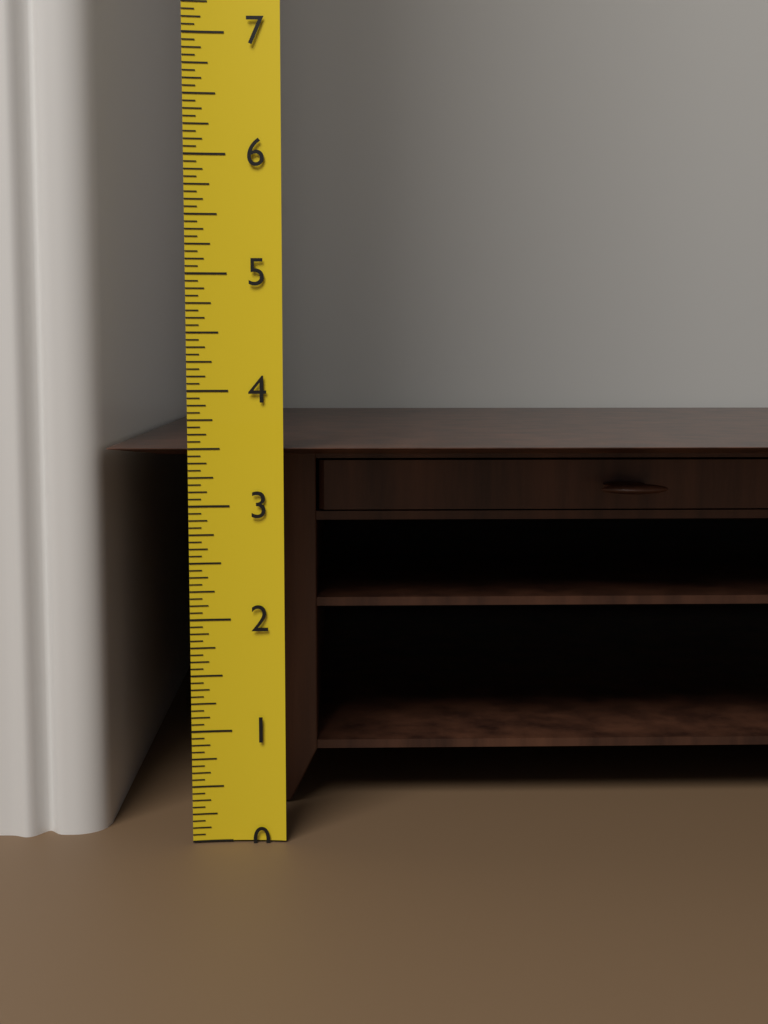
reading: 3.5000 (no unit)
